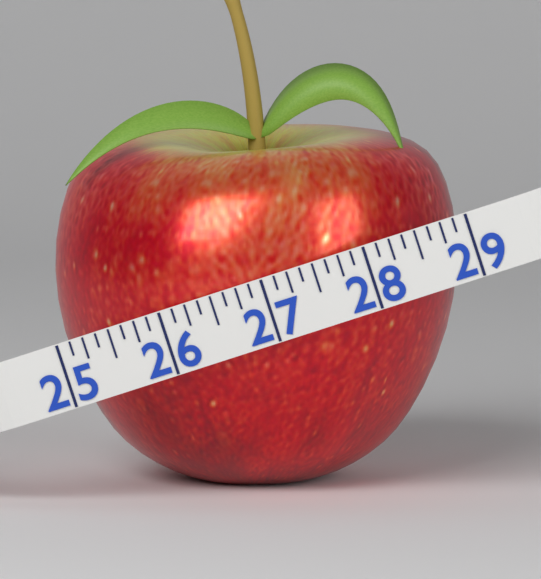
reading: 28.900 (no unit)
